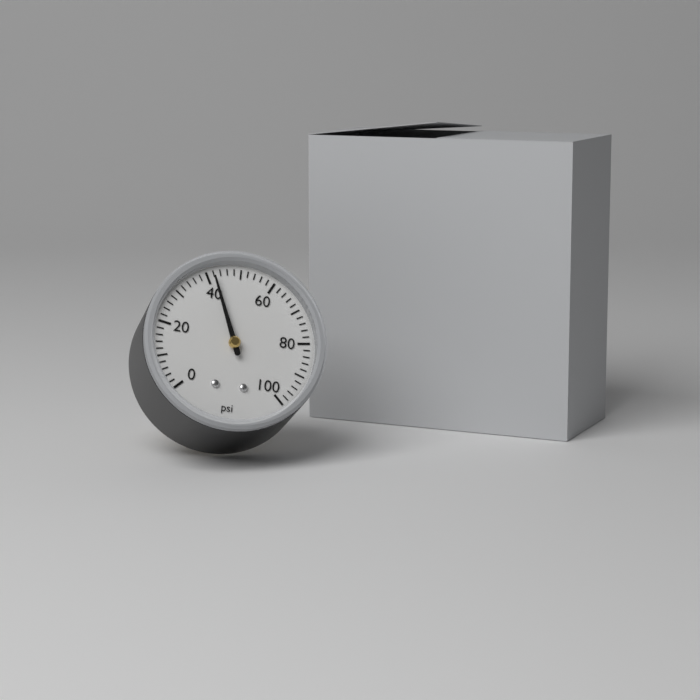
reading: 42 psi
